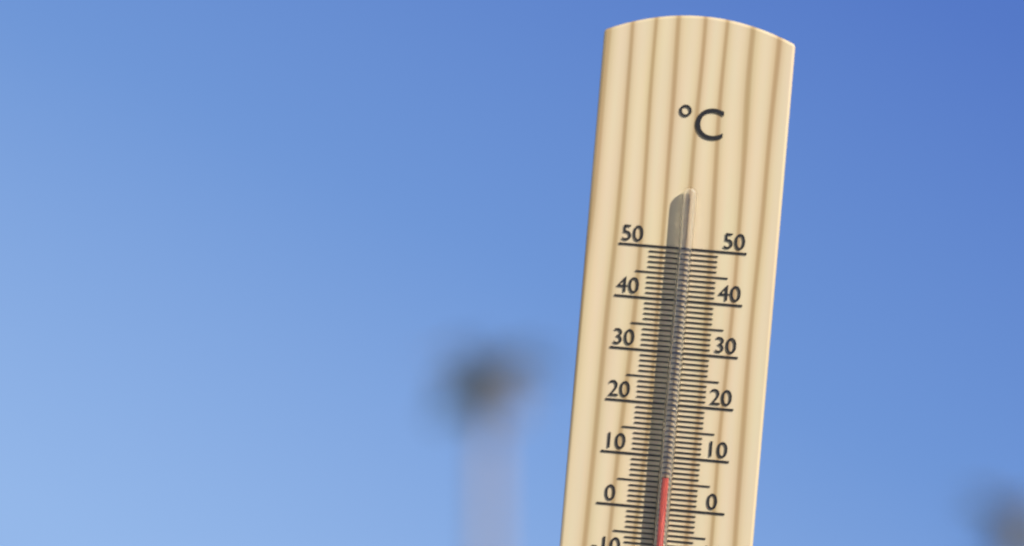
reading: 6 °C
